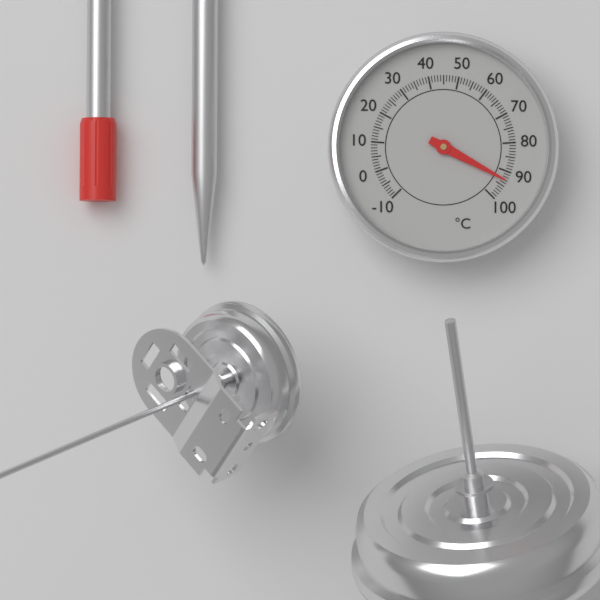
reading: 93 °C
